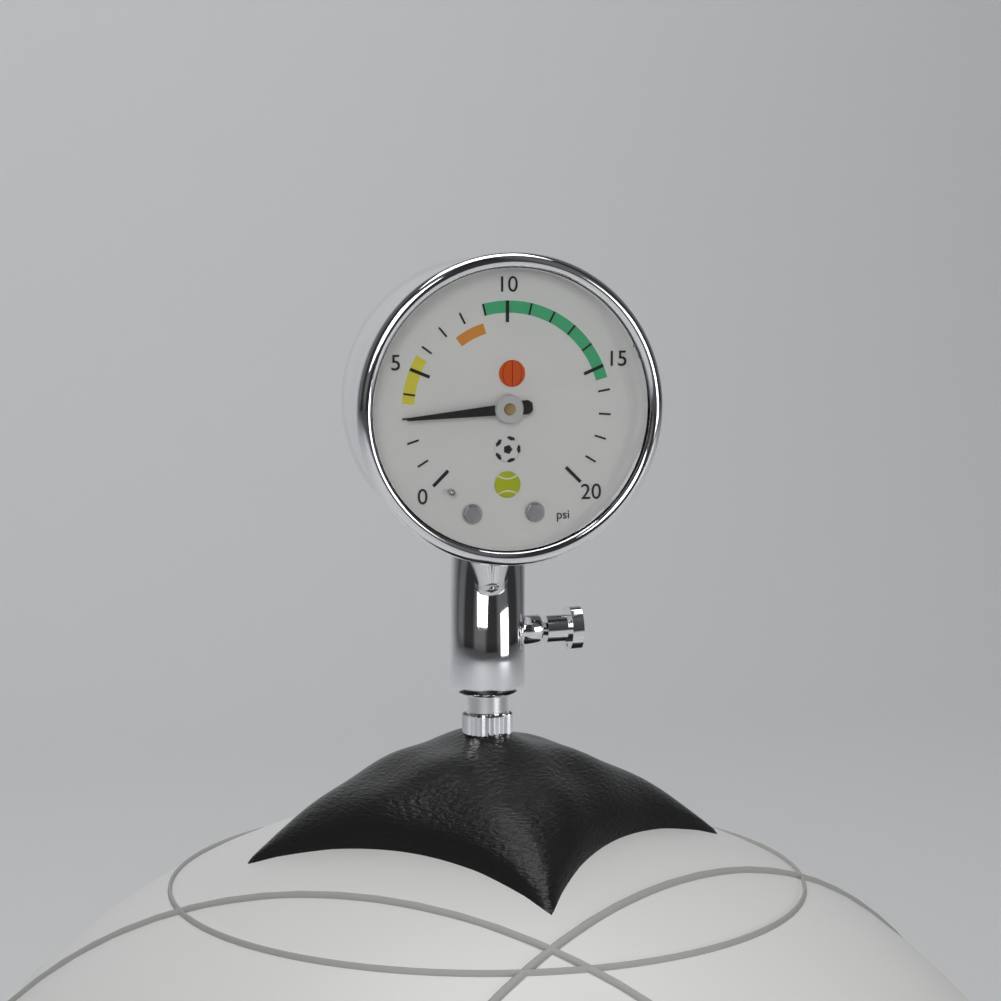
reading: 3 psi
